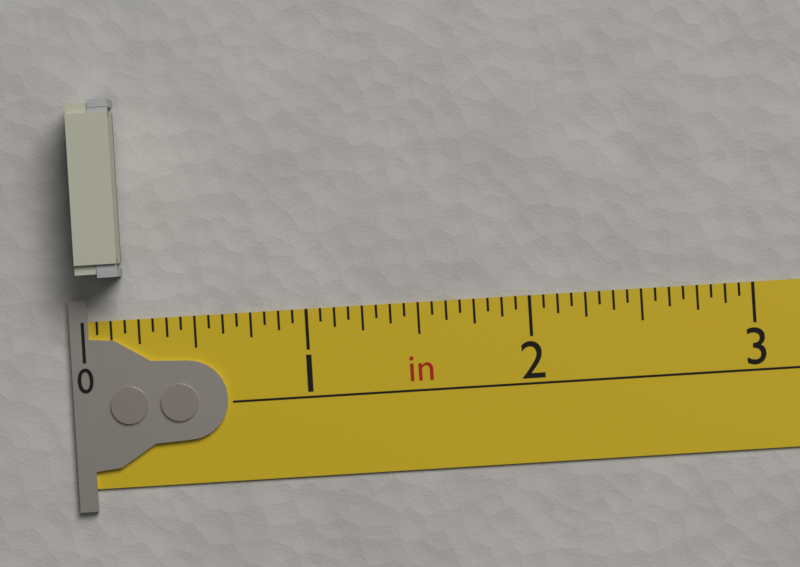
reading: 0.1875 in
